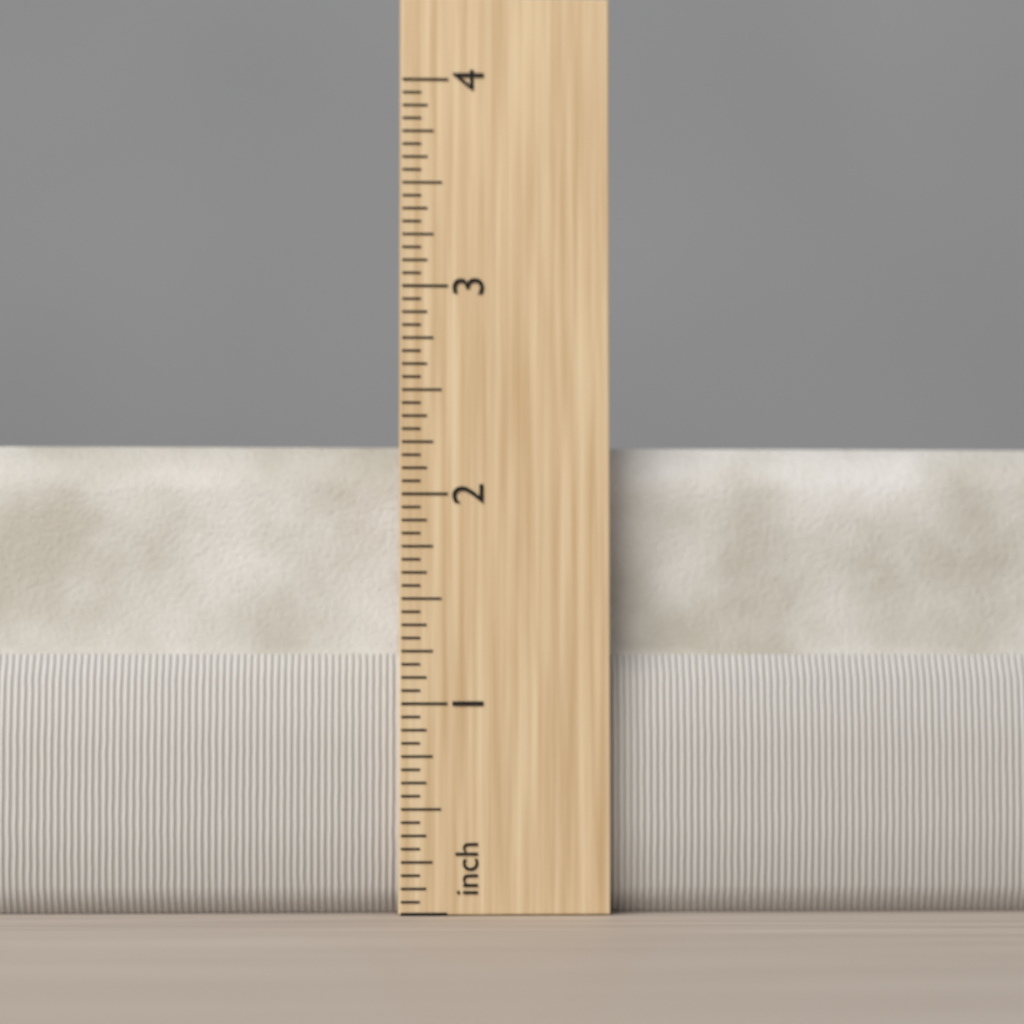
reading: 2.2500 in
